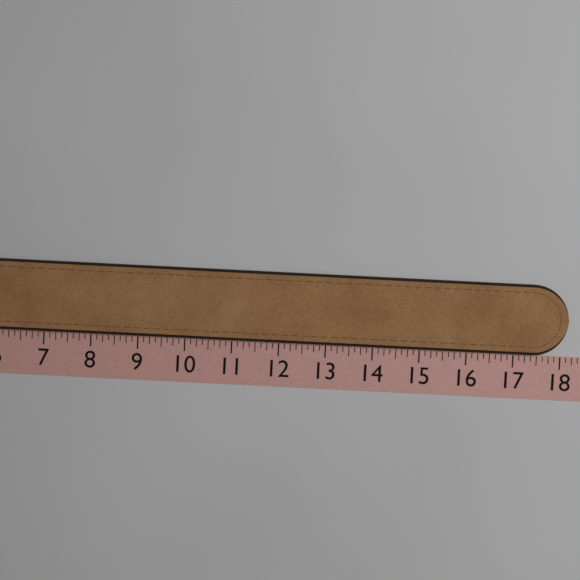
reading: 18.125 (no unit)
